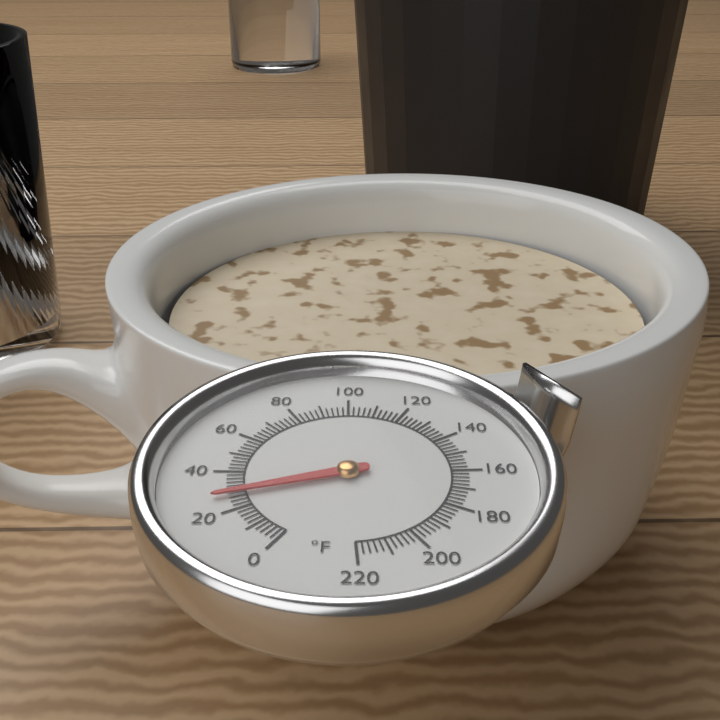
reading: 28 °F
